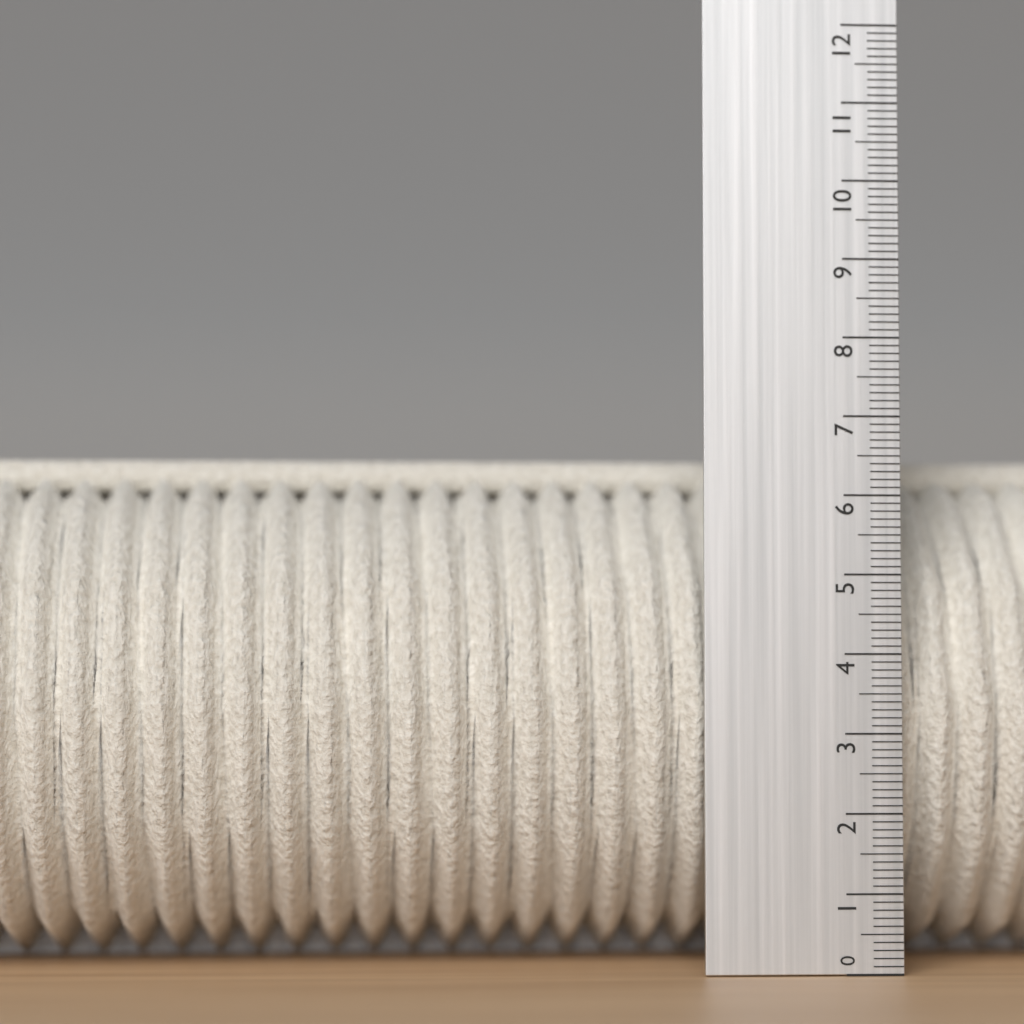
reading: 6.6 (no unit)
